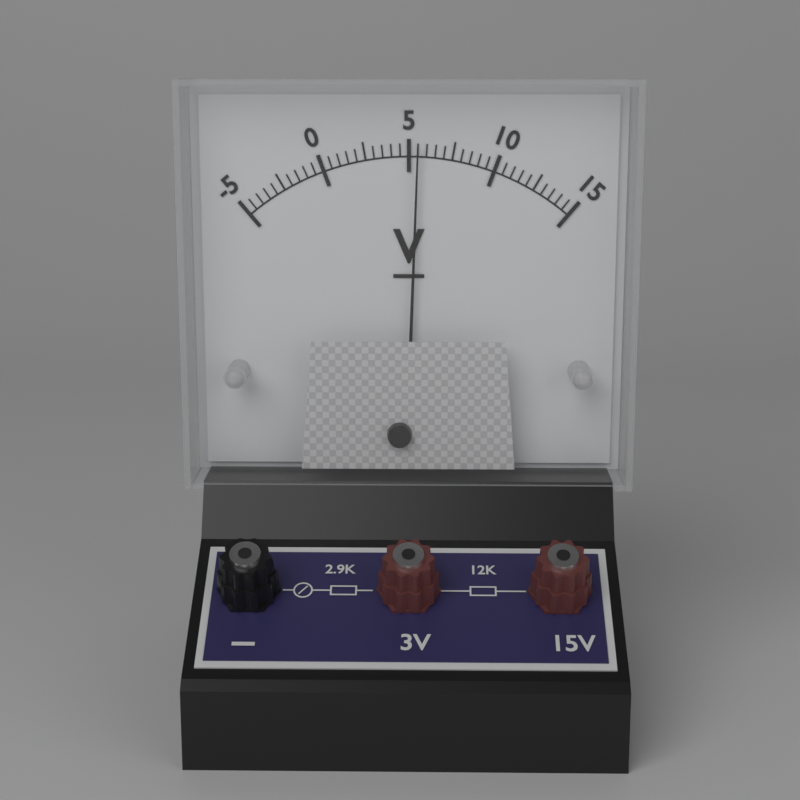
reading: 5.5 V
